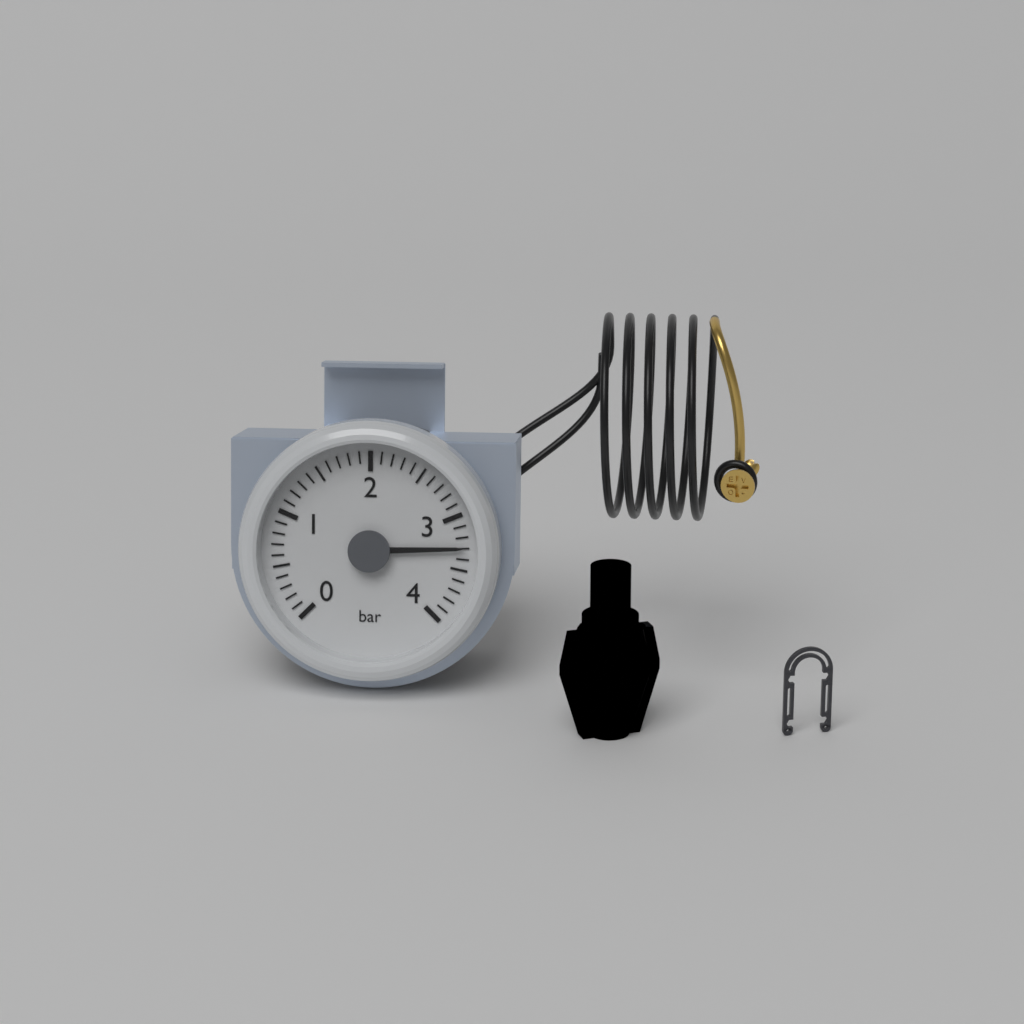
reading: 3.3 bar
